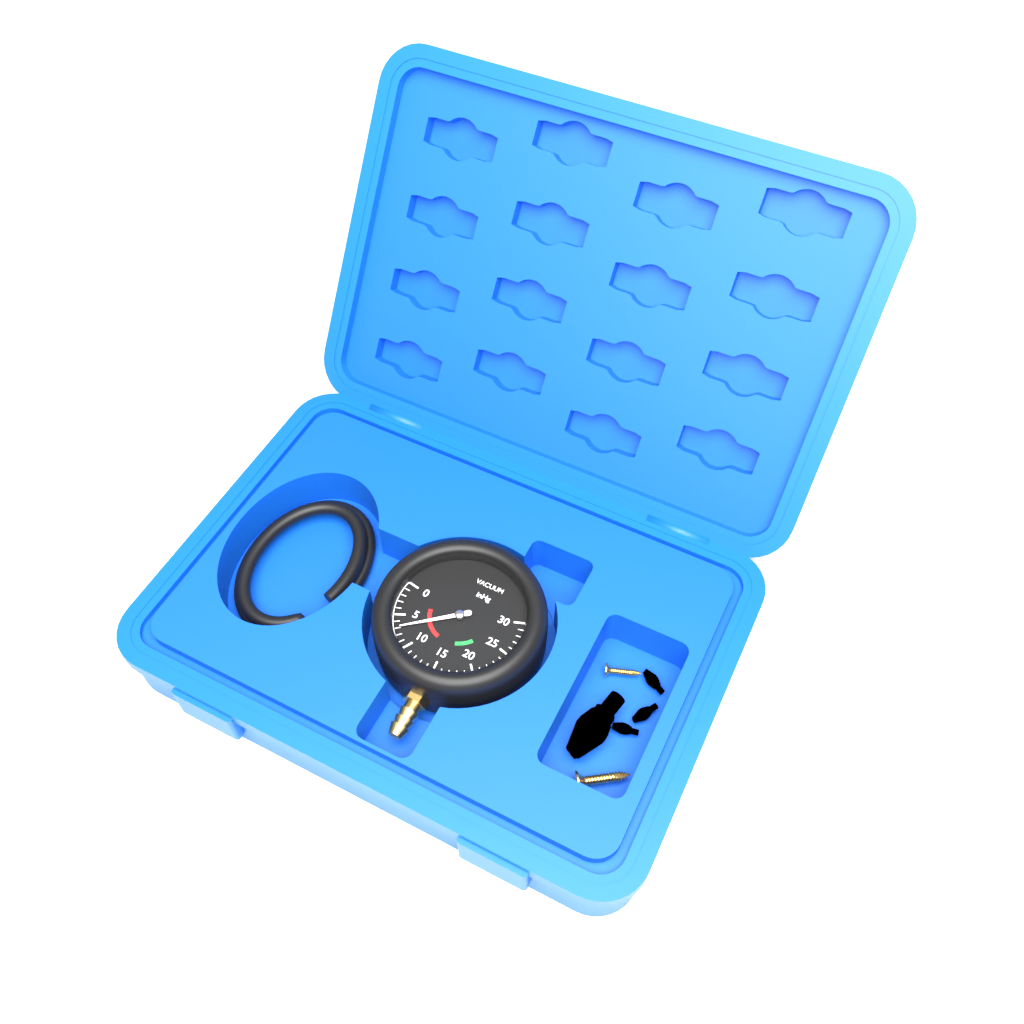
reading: 7 inHg
